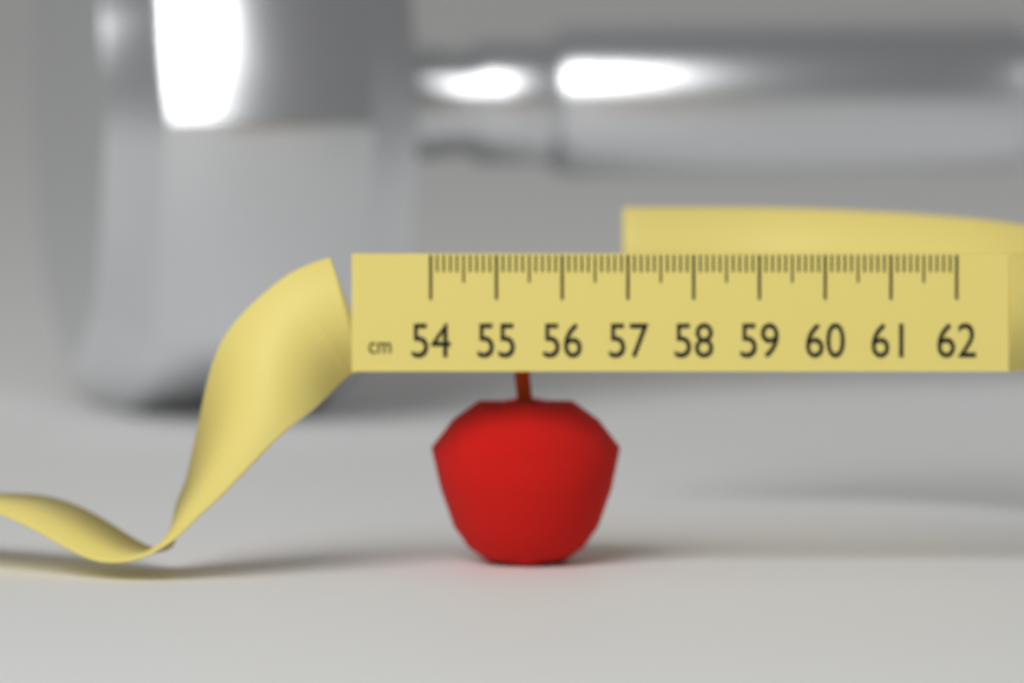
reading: 56.9 cm
